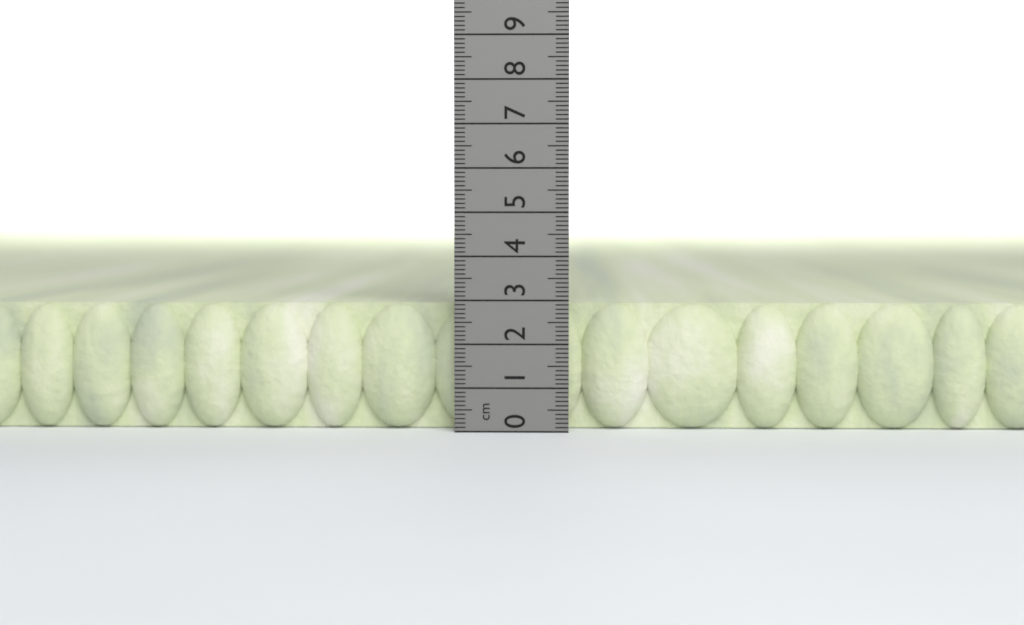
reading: 2.9 cm
